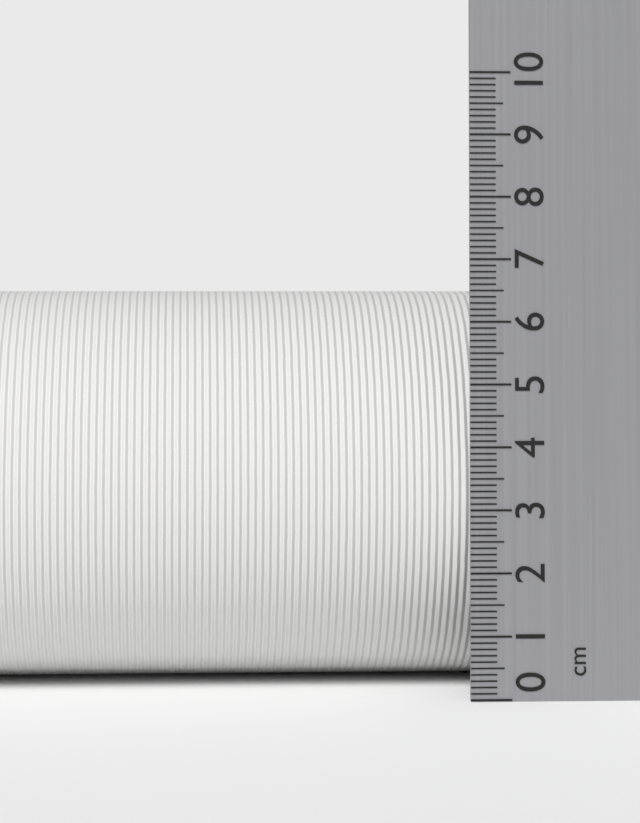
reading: 6.5 cm
